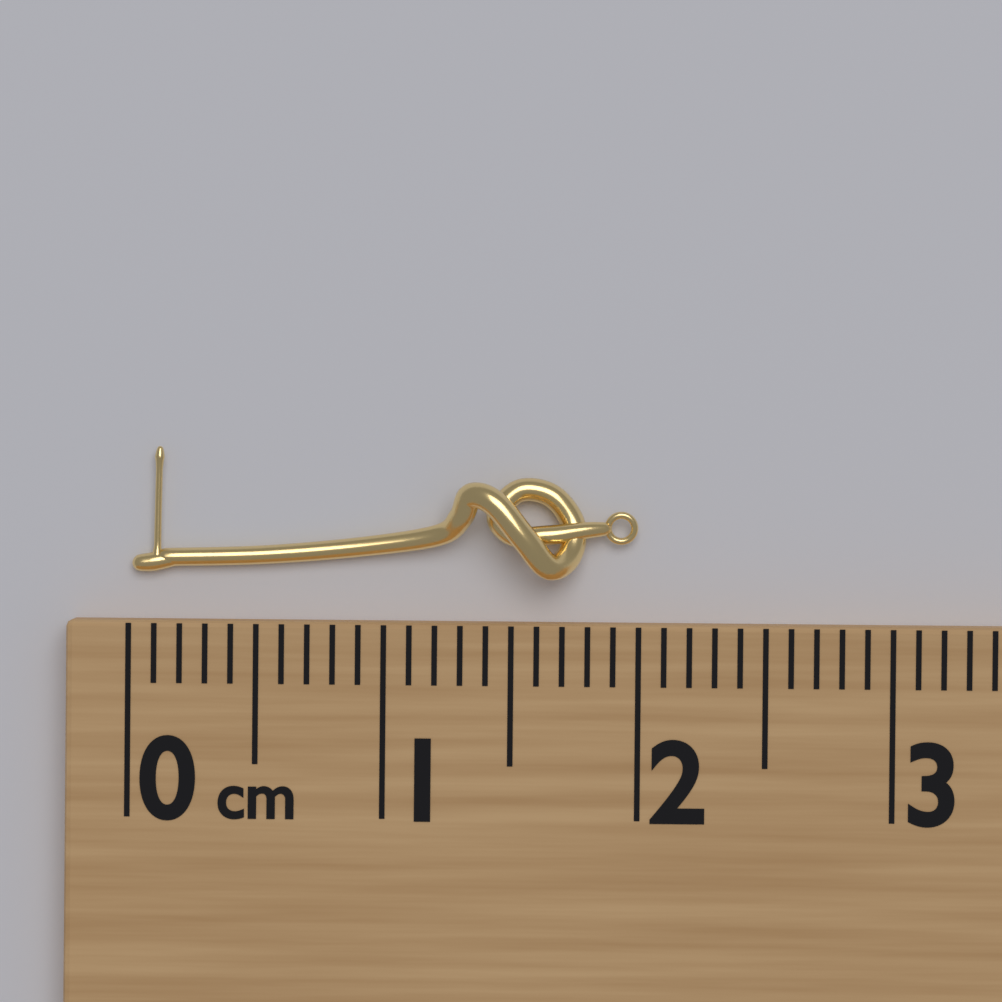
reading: 2.0 cm
